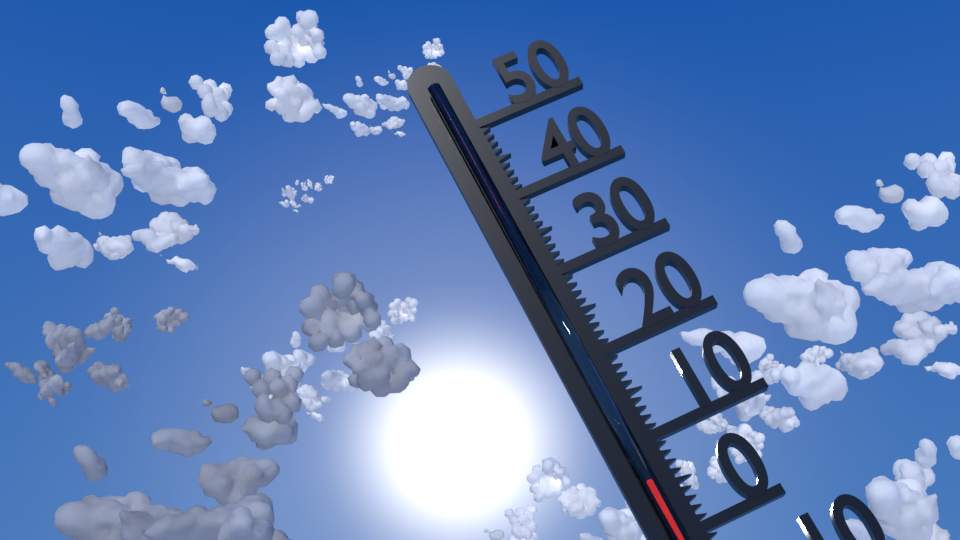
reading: 6 °C
